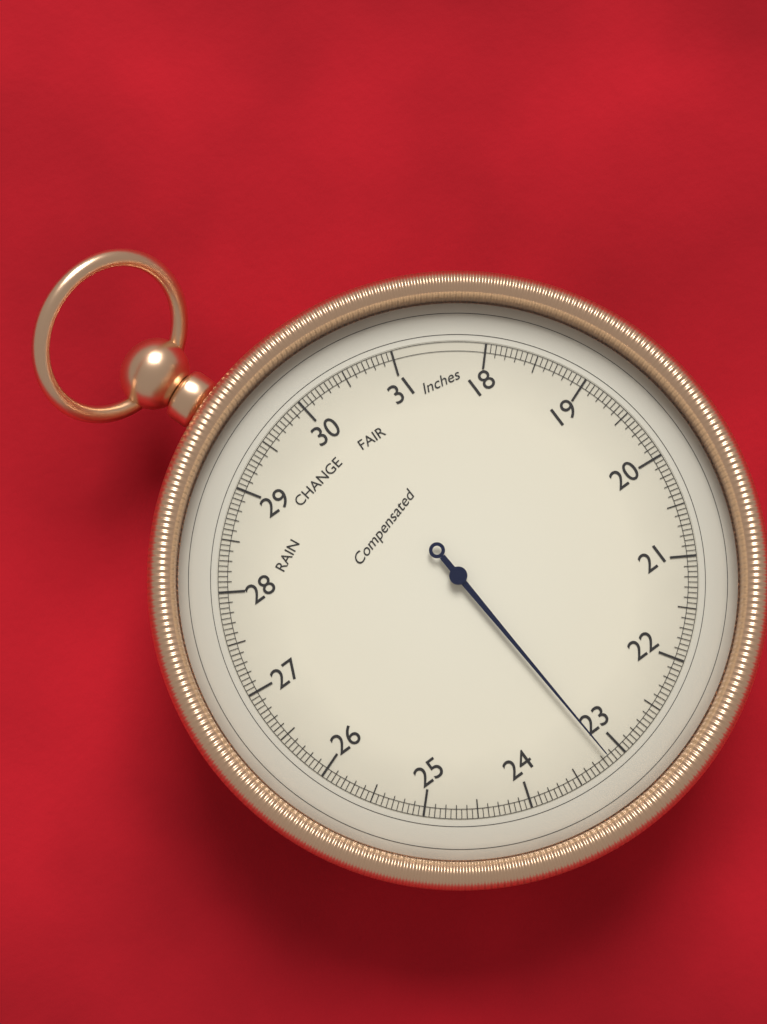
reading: 23.15 inHg
